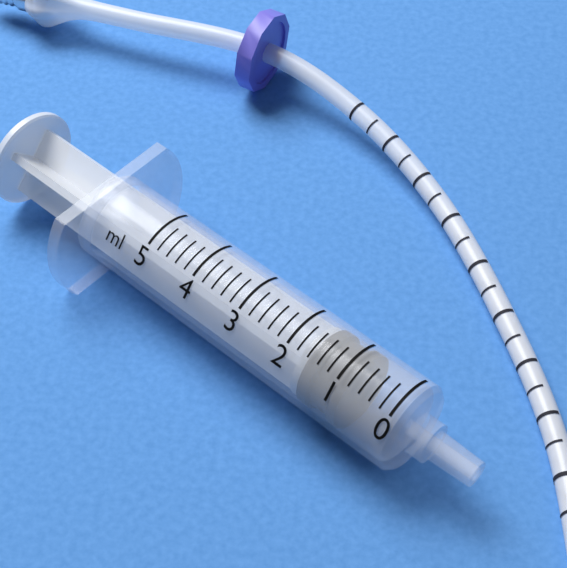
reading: 0.8 ml
